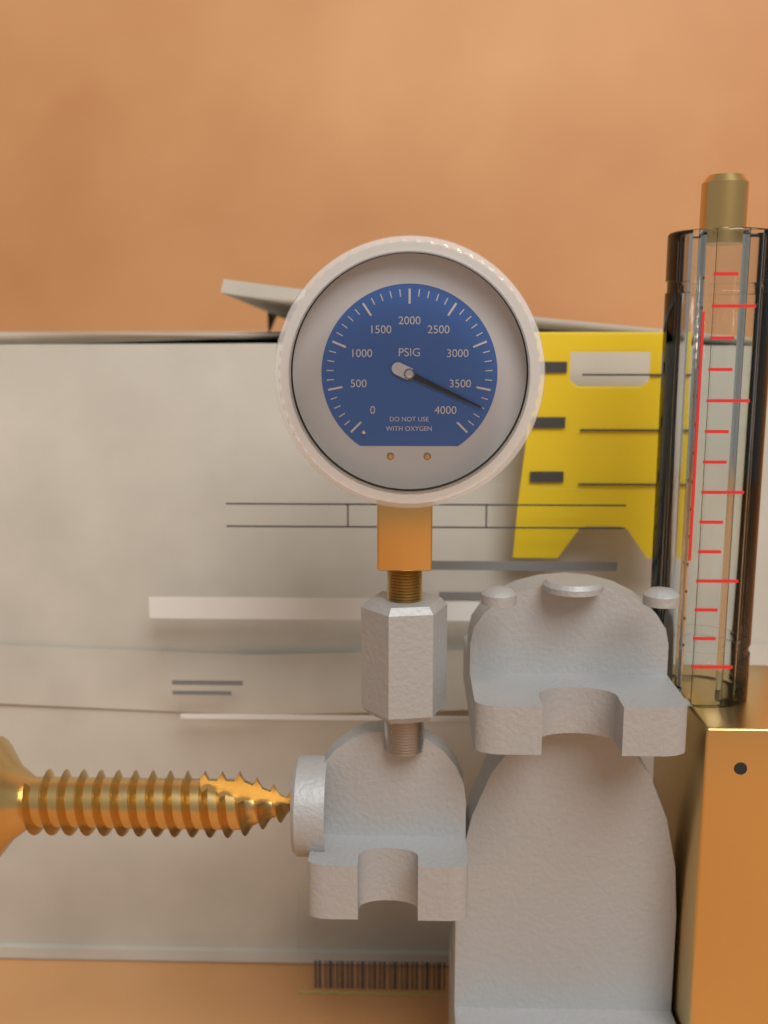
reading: 3700 psi
